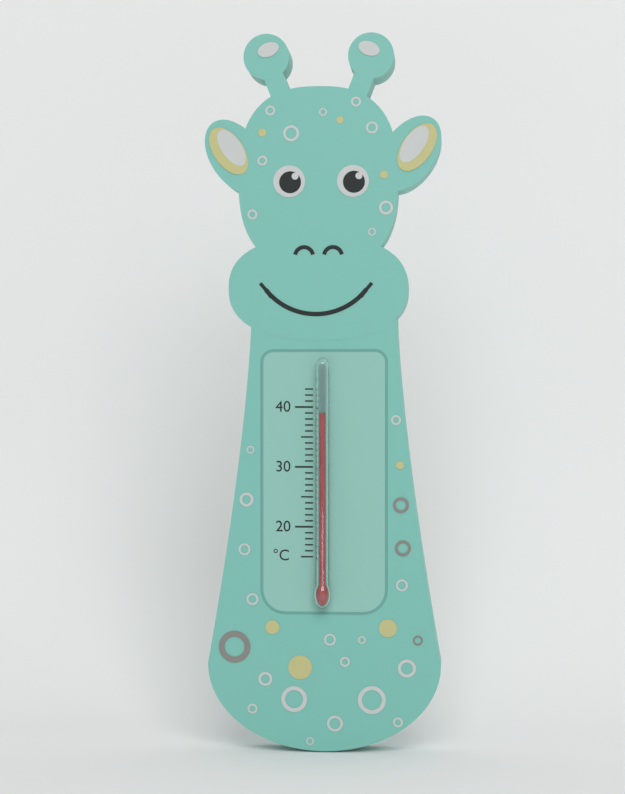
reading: 39 °C
